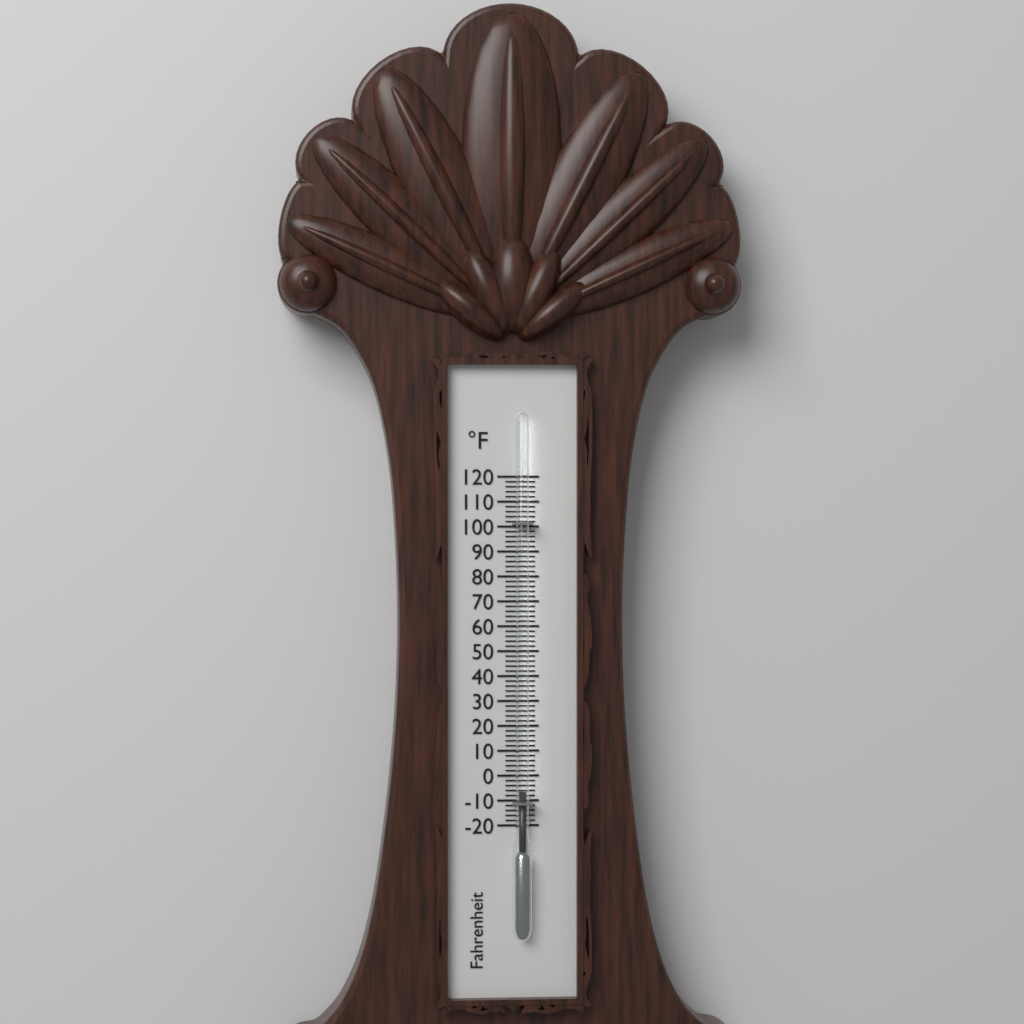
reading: -6 °F
